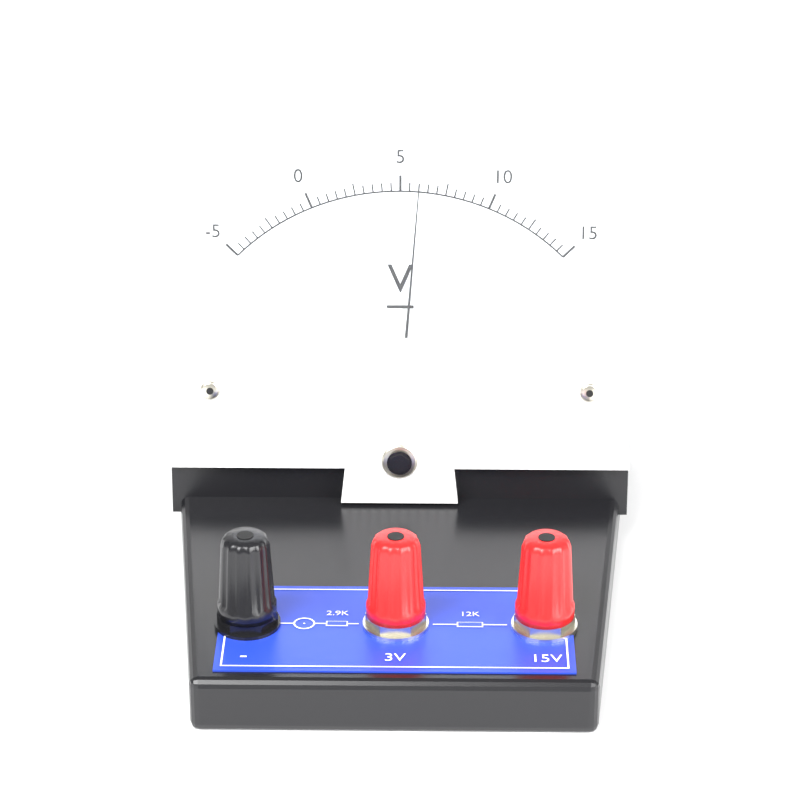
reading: 6.0 V
